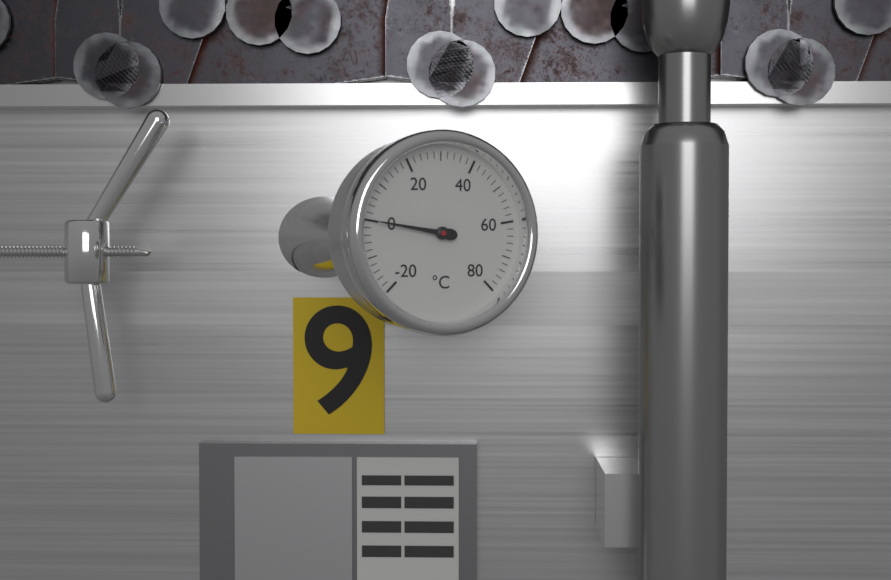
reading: 0 °C
